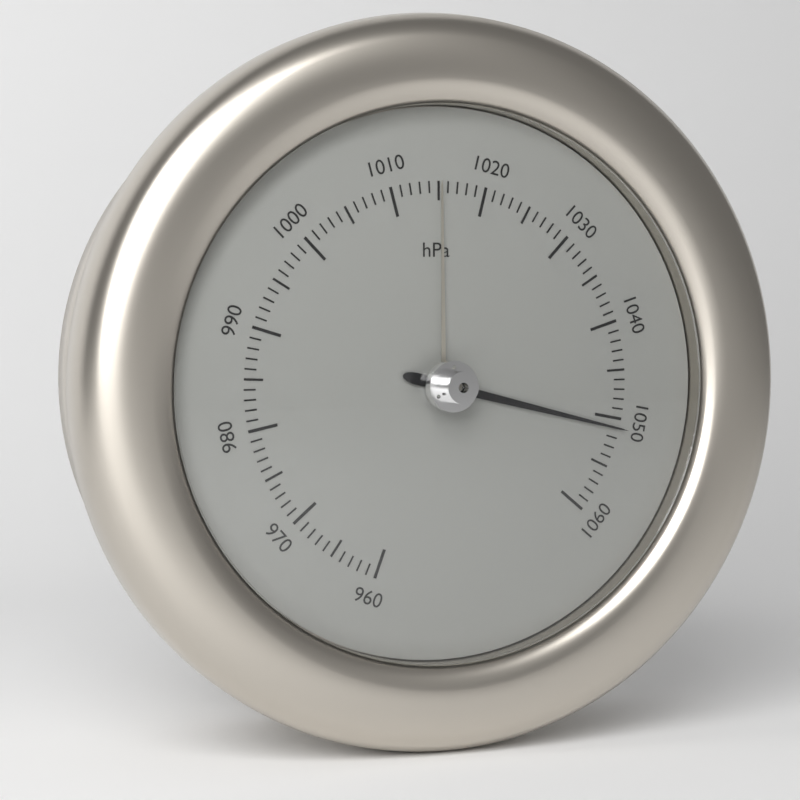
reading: 1051 hPa
